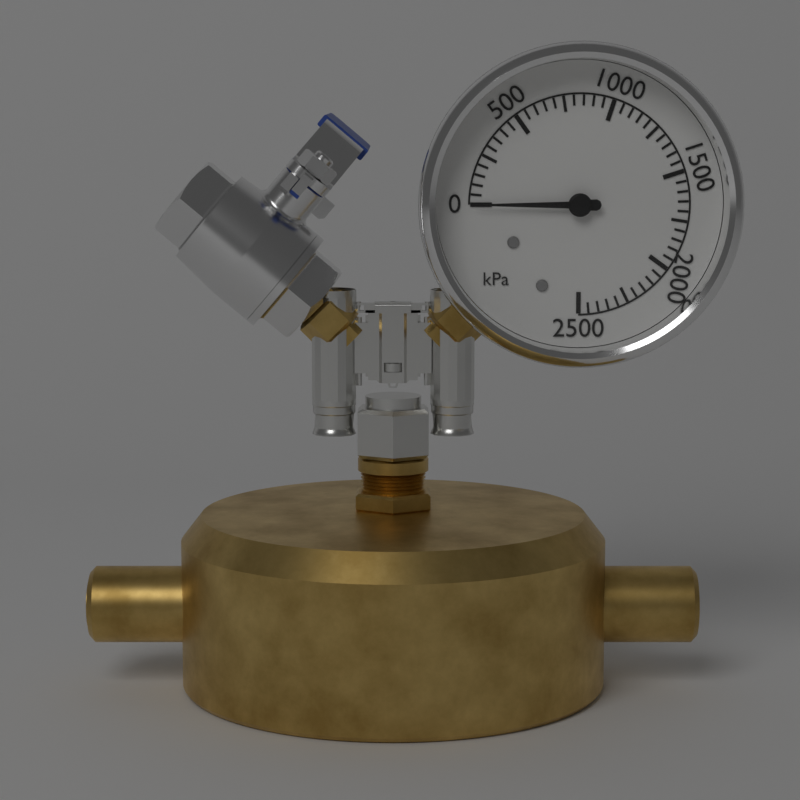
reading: 0 kPa
